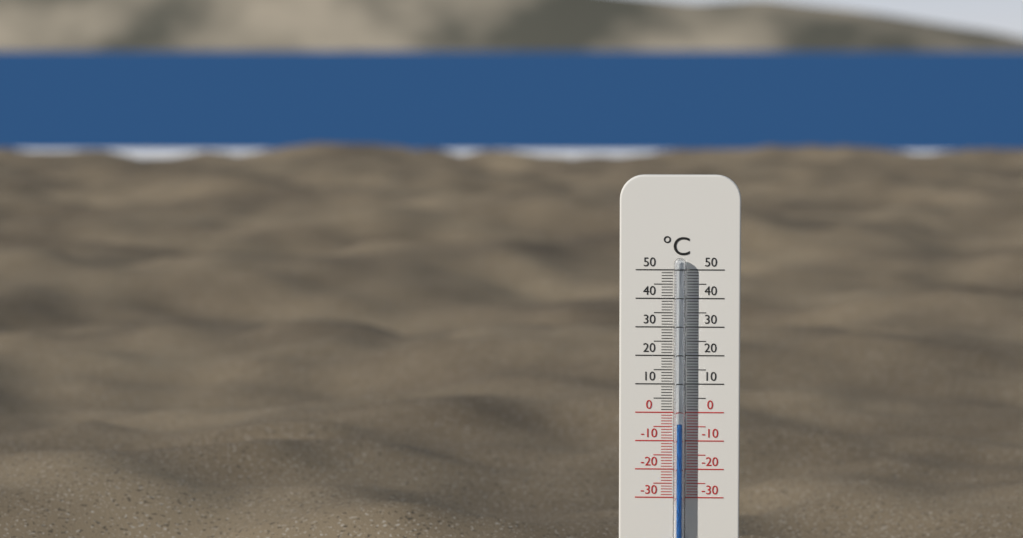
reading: -4 °C
